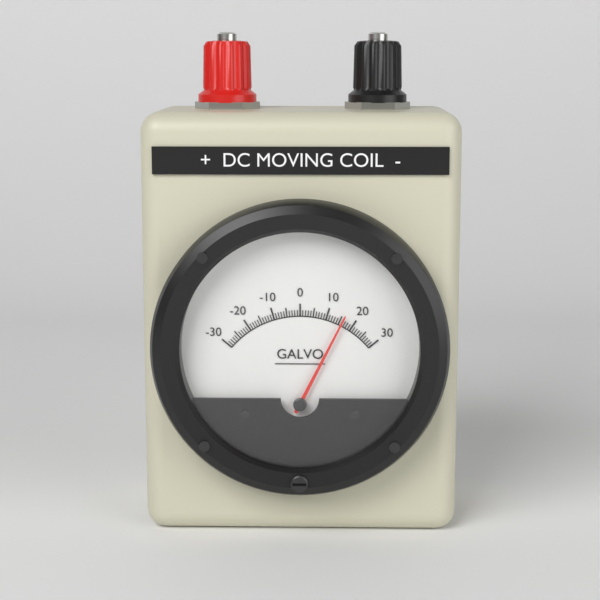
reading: 16 (no unit)
